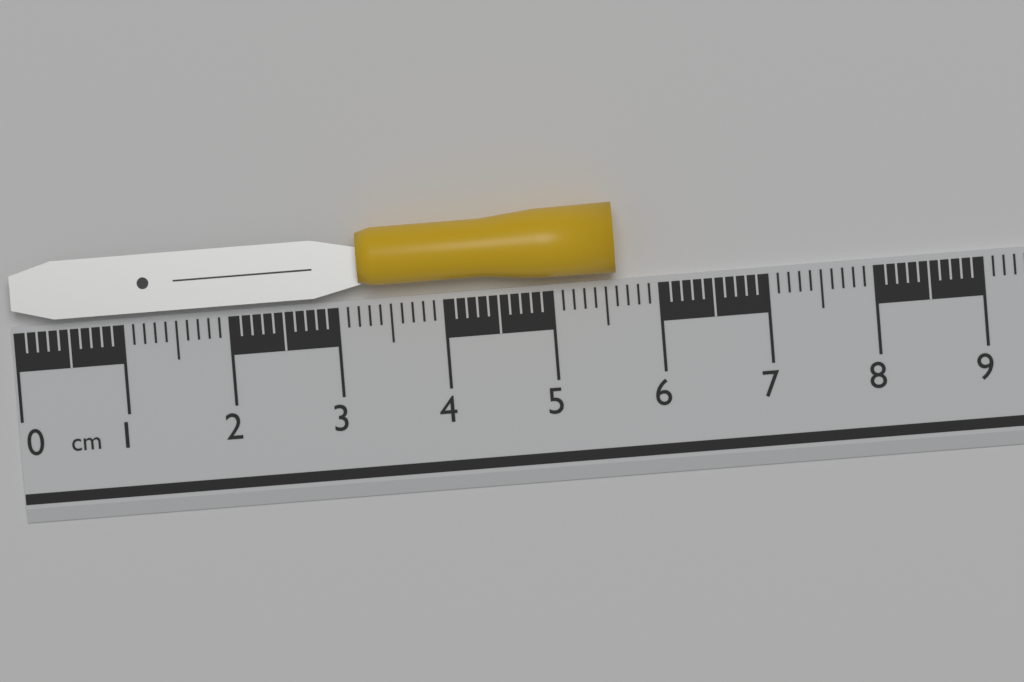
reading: 5.6 cm
